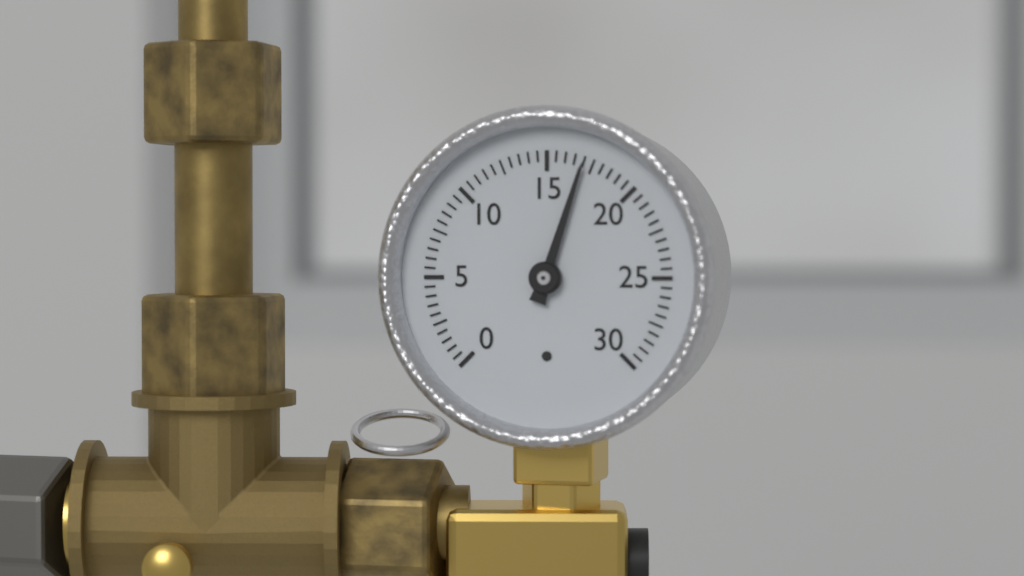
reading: 17.0 (no unit)
